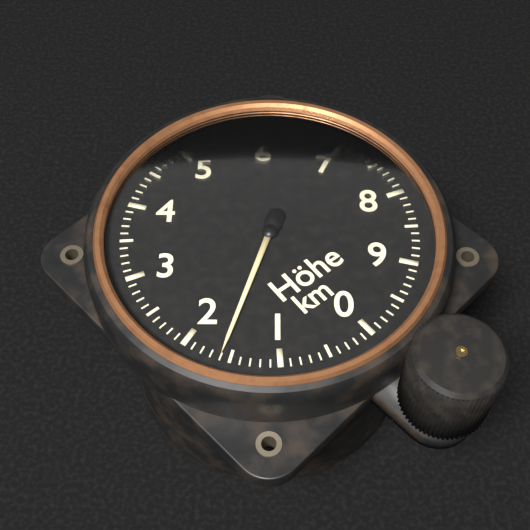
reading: 1.6 km
